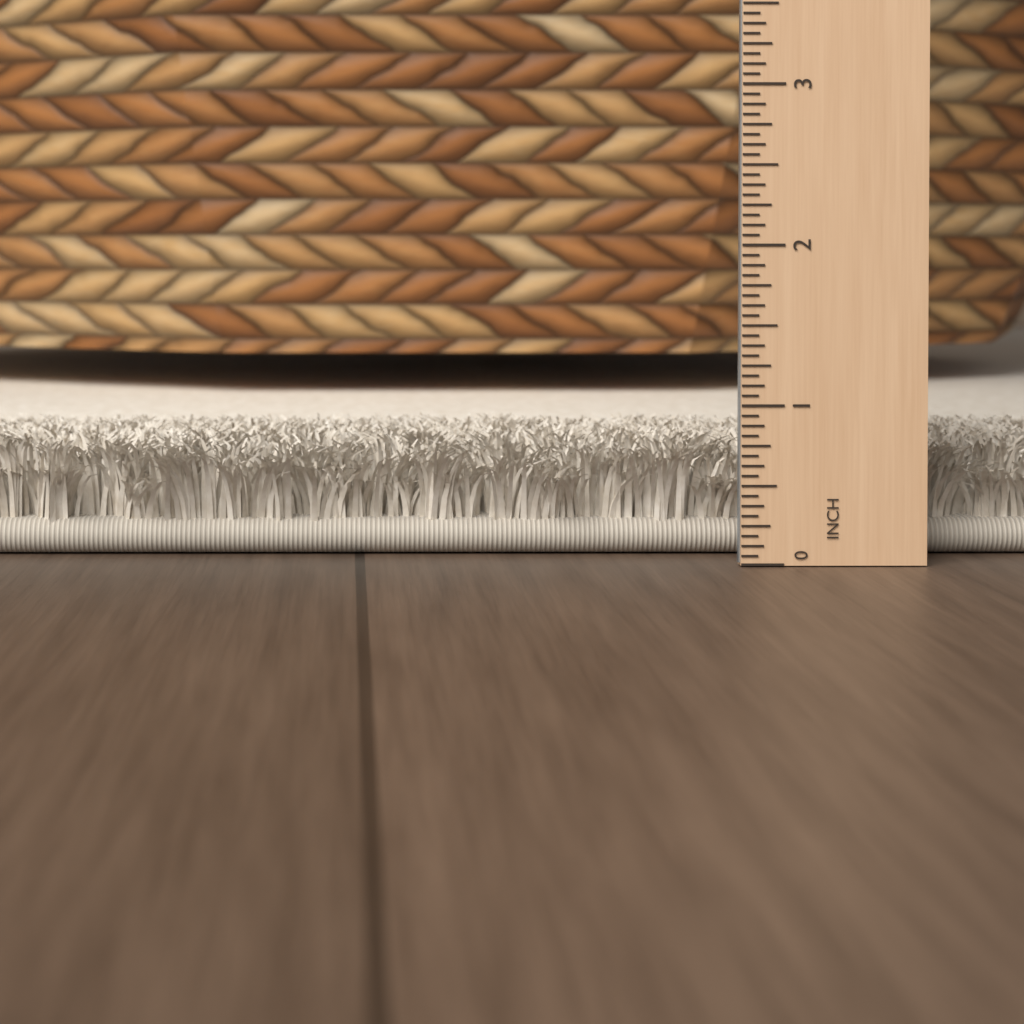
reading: 0.7500 in
